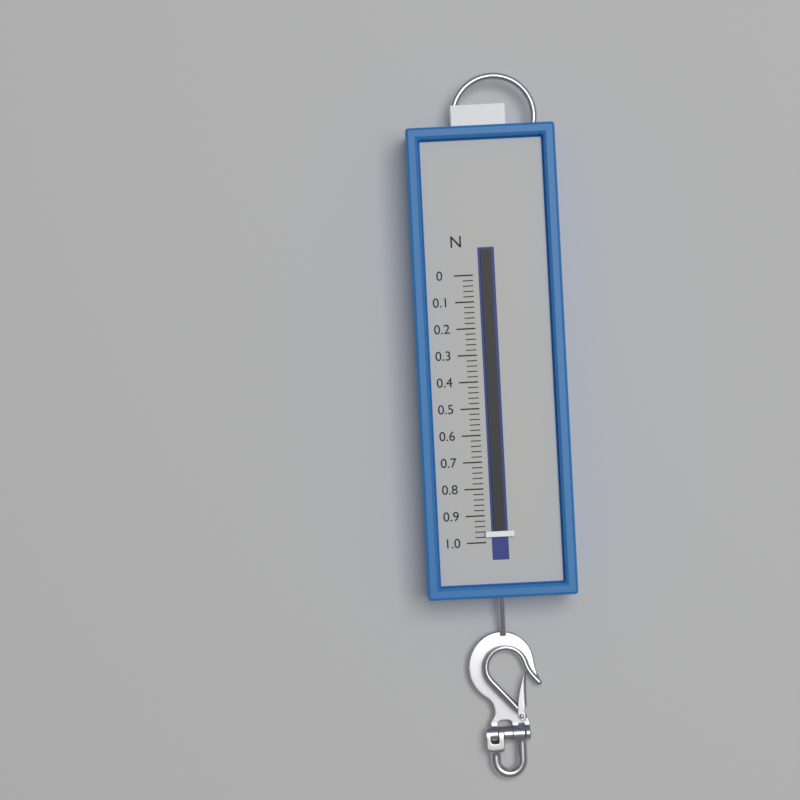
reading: 0.98 N
